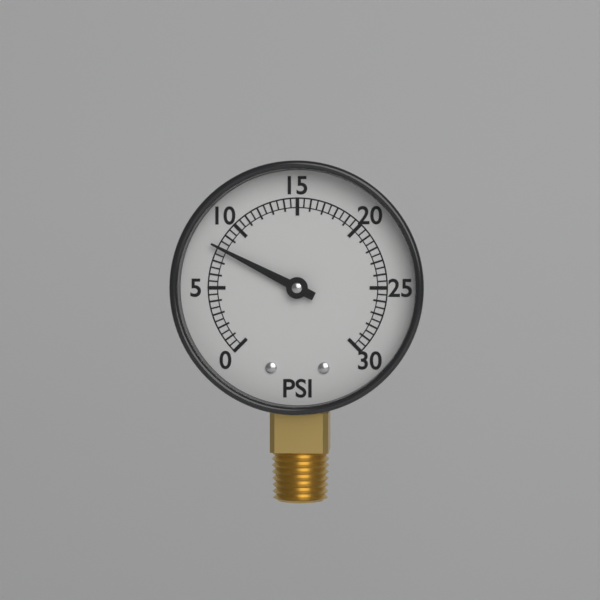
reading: 8.0 psi
